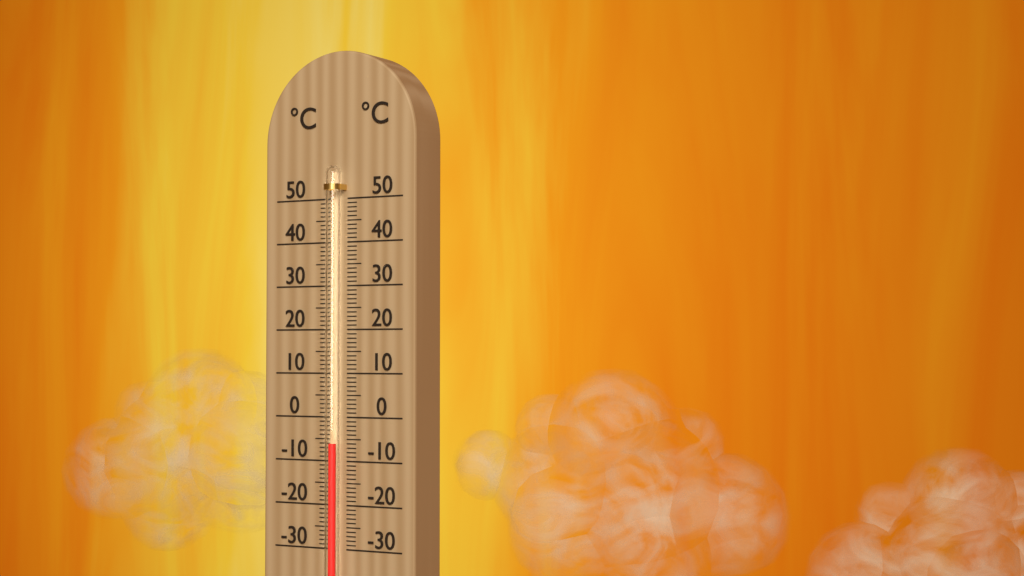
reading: -6 °C
